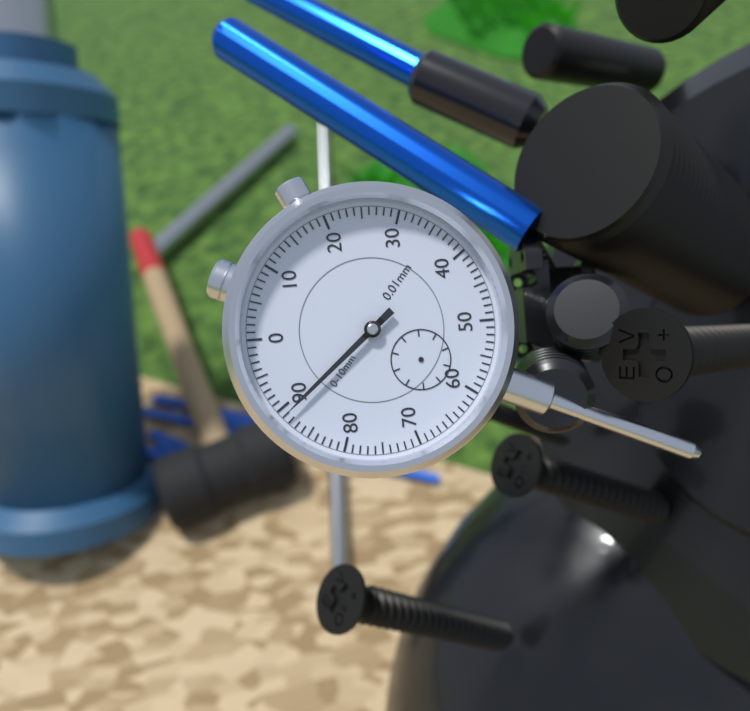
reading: 0.89 mm
